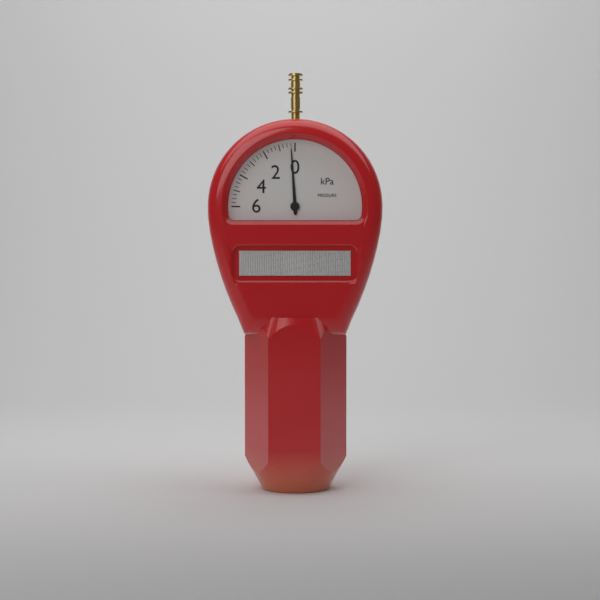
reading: 0.25 kPa
